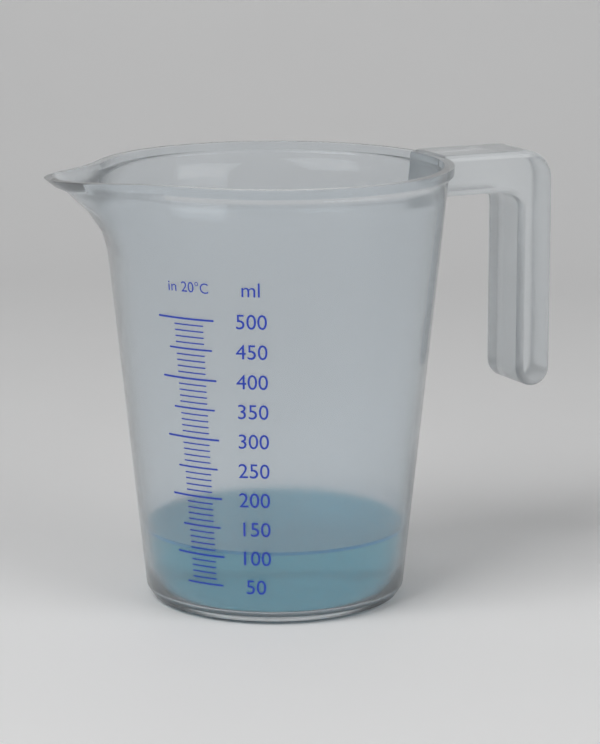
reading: 110 ml
